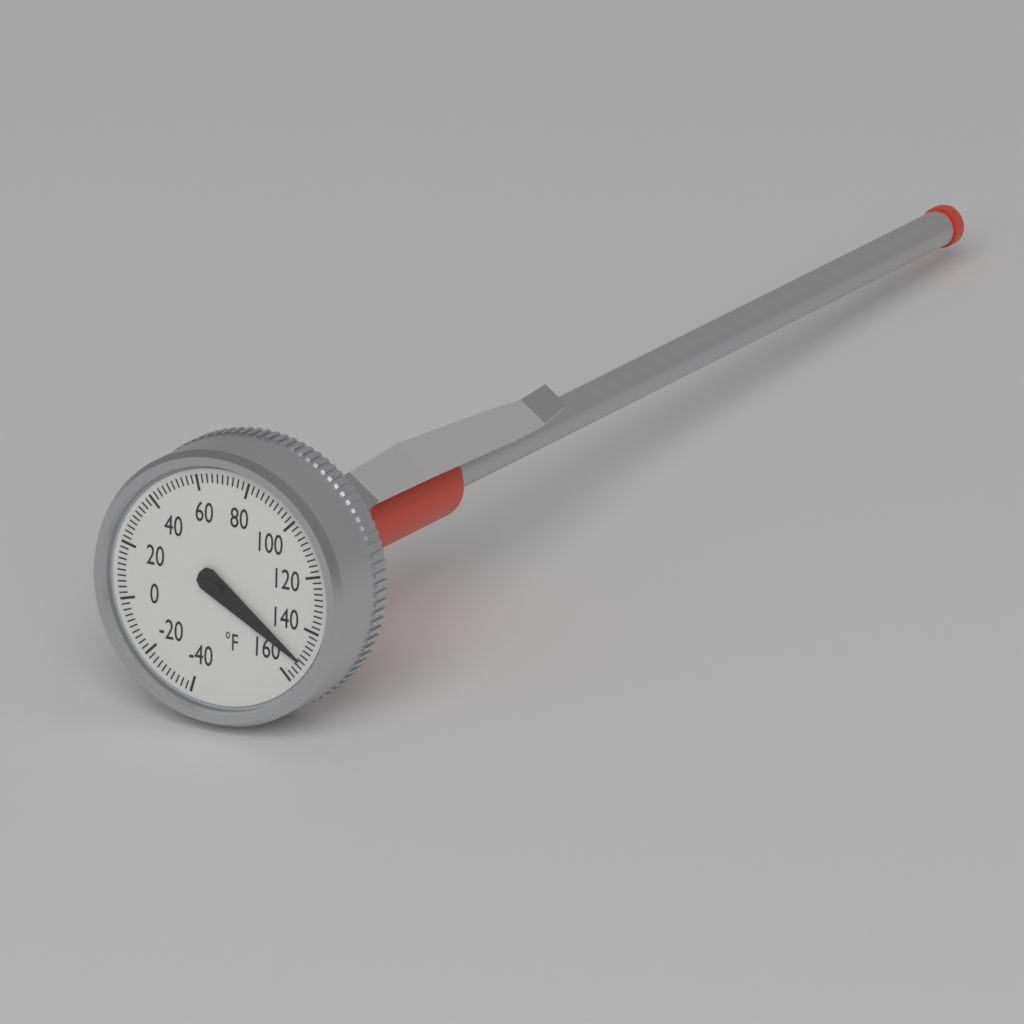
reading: 152 °F
